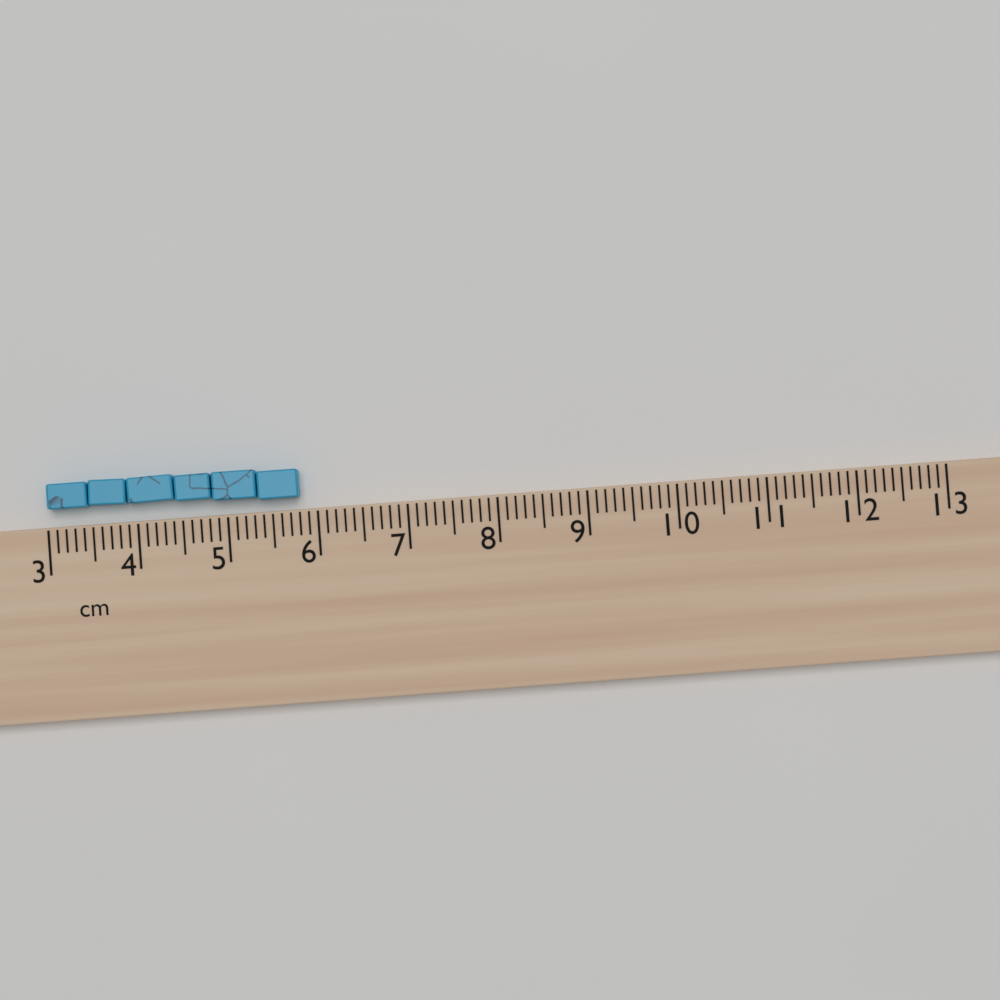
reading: 5.8 cm
